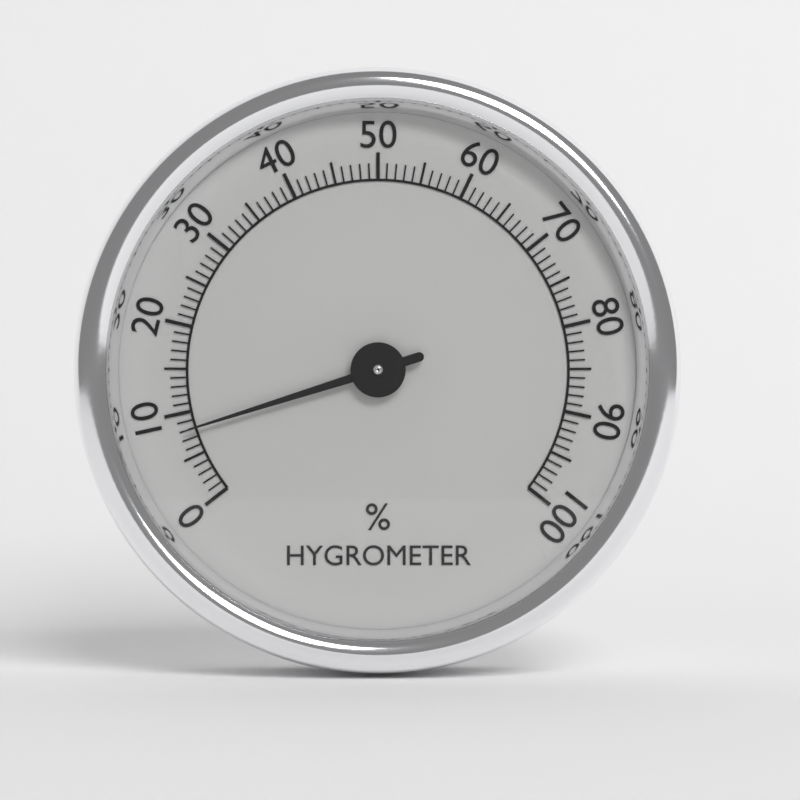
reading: 8 %
